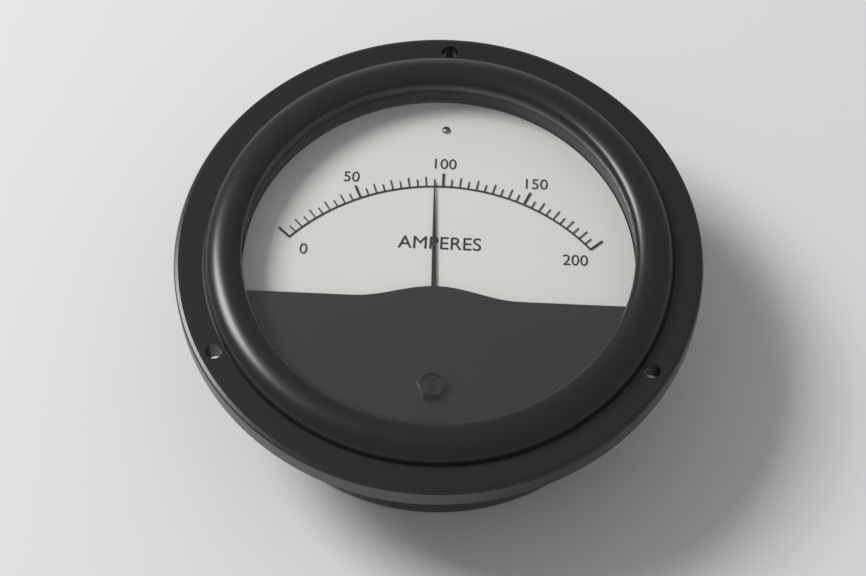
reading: 95 A
